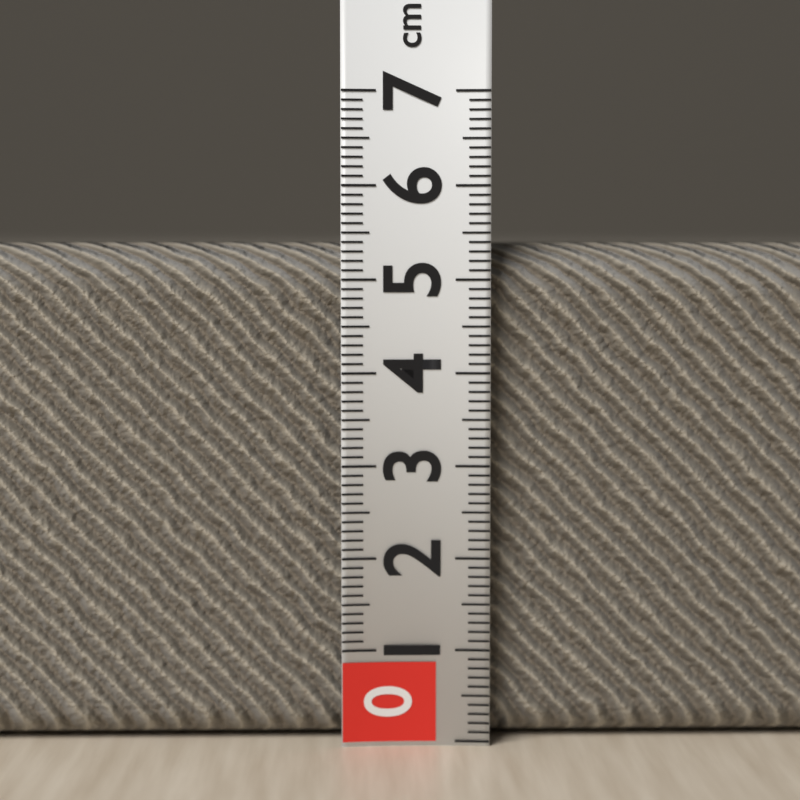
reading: 5.4 cm
